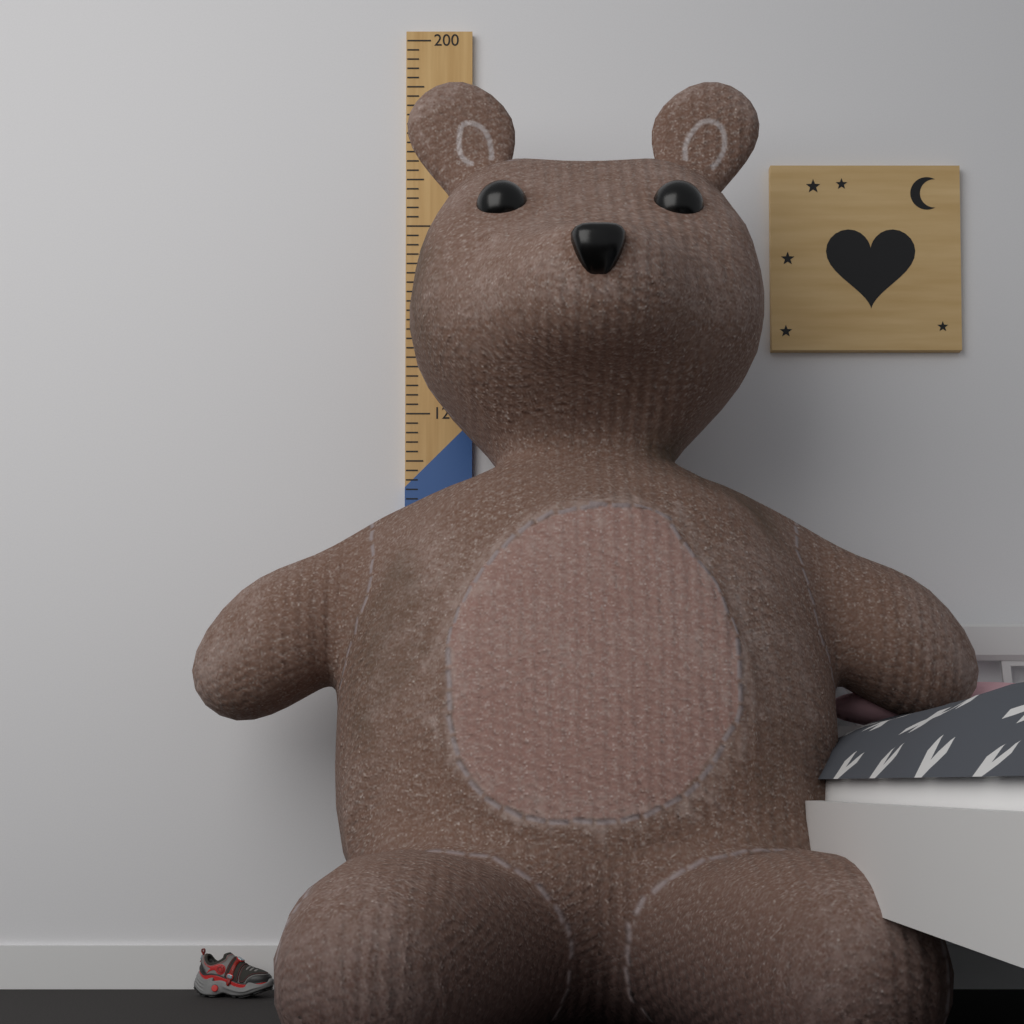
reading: 176 (no unit)
